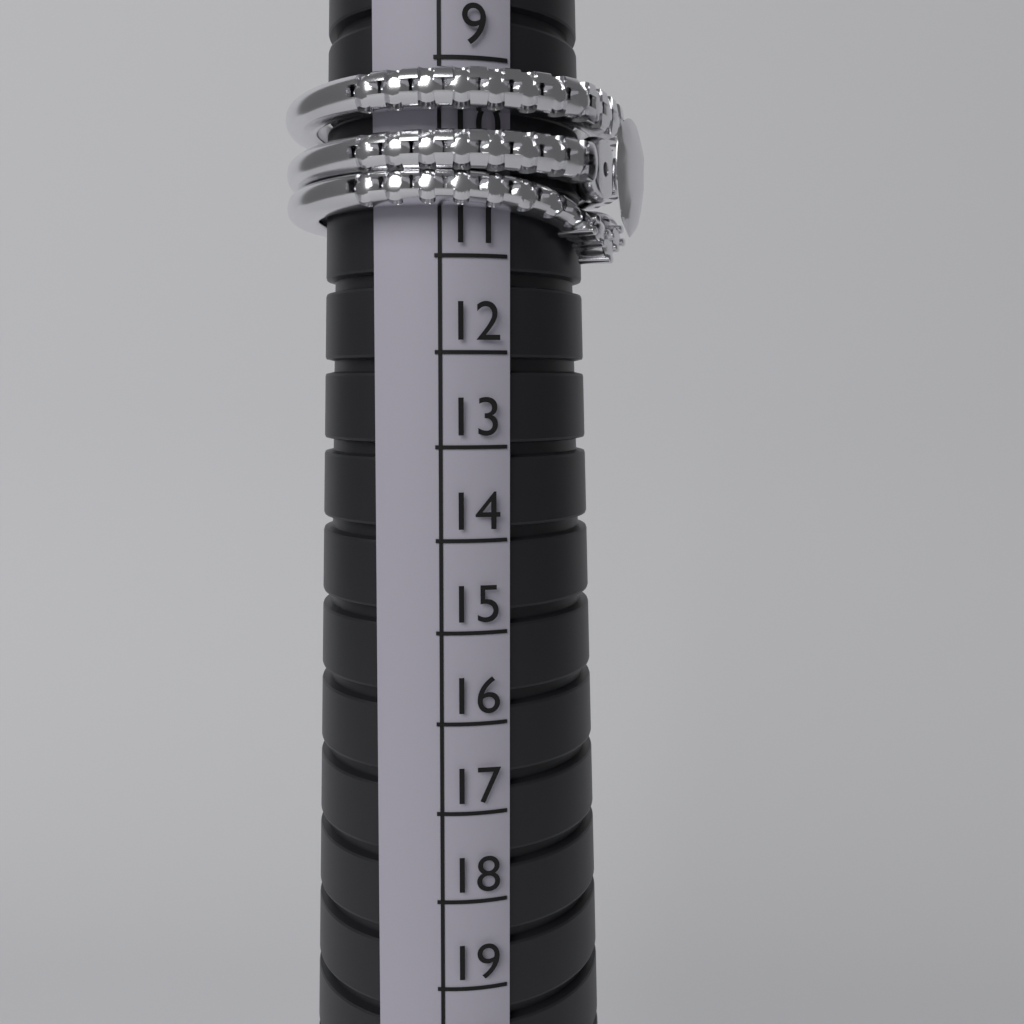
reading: 11 (no unit)
